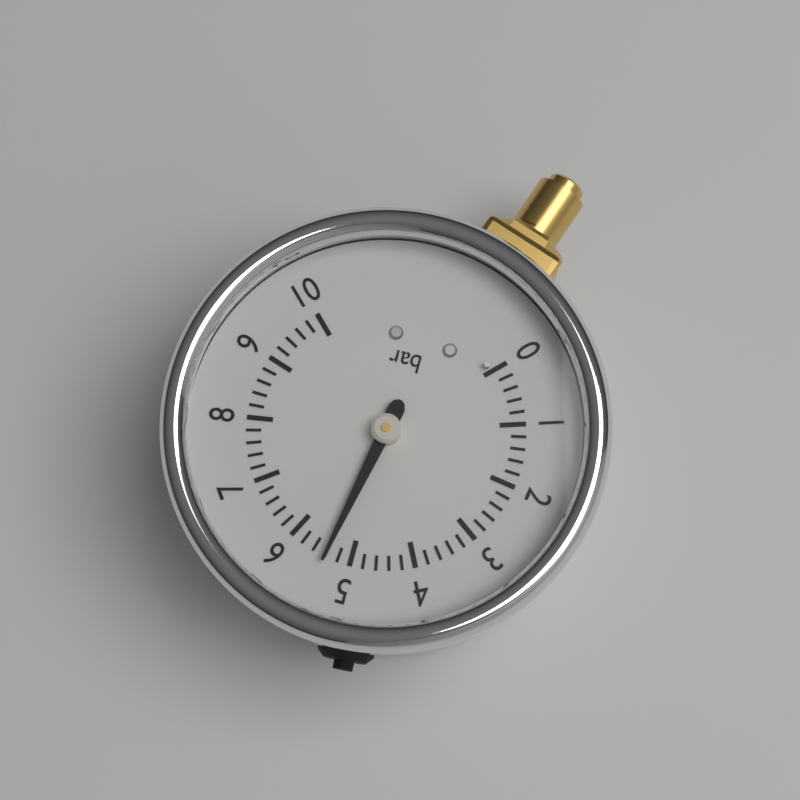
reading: 5.4 bar
